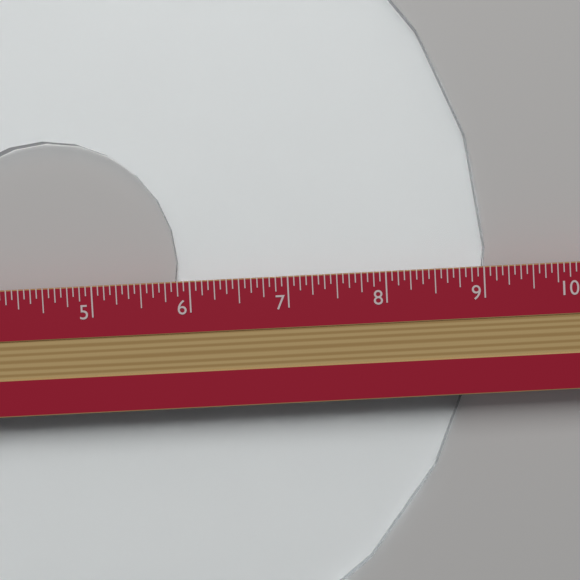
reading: 9.0625 in
